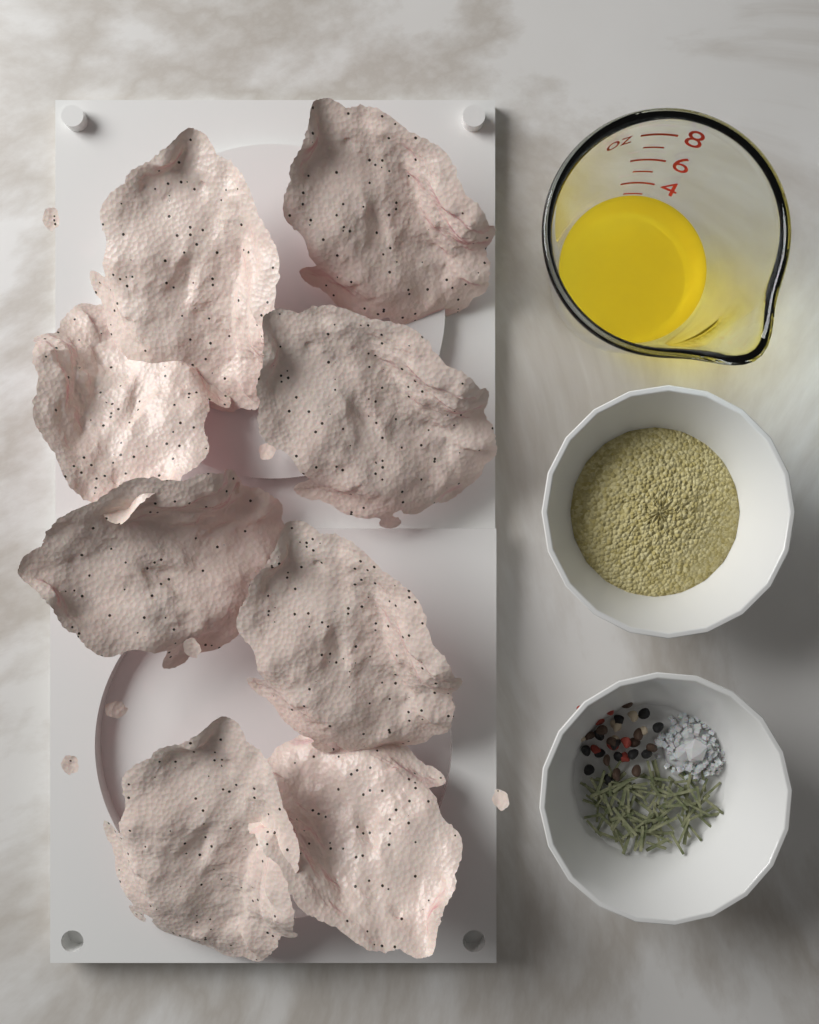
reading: 3 oz
